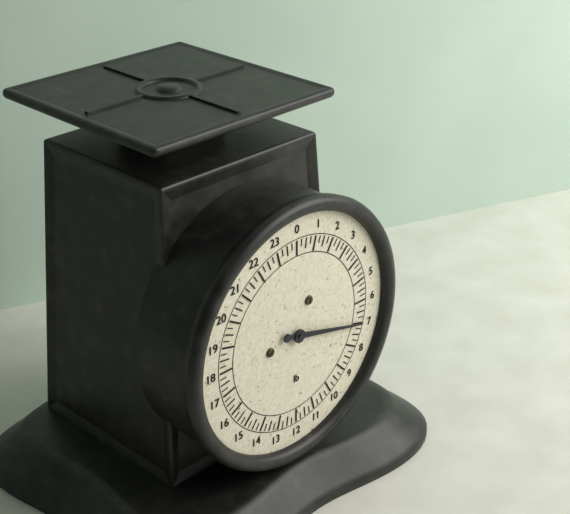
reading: 7.00 lb
